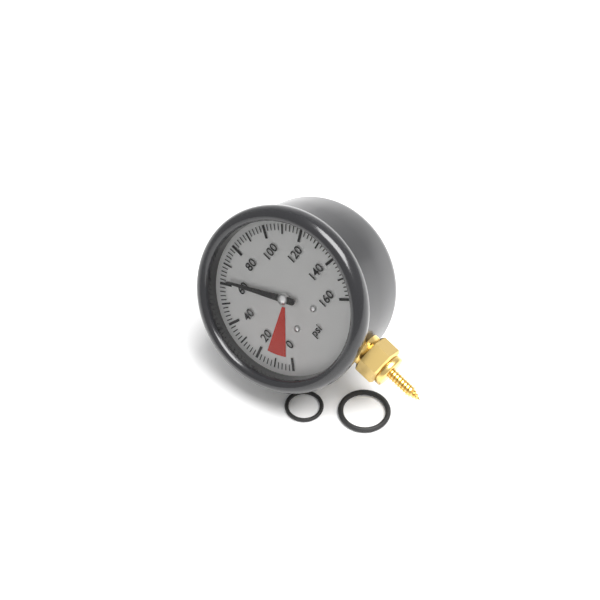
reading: 62 psi
